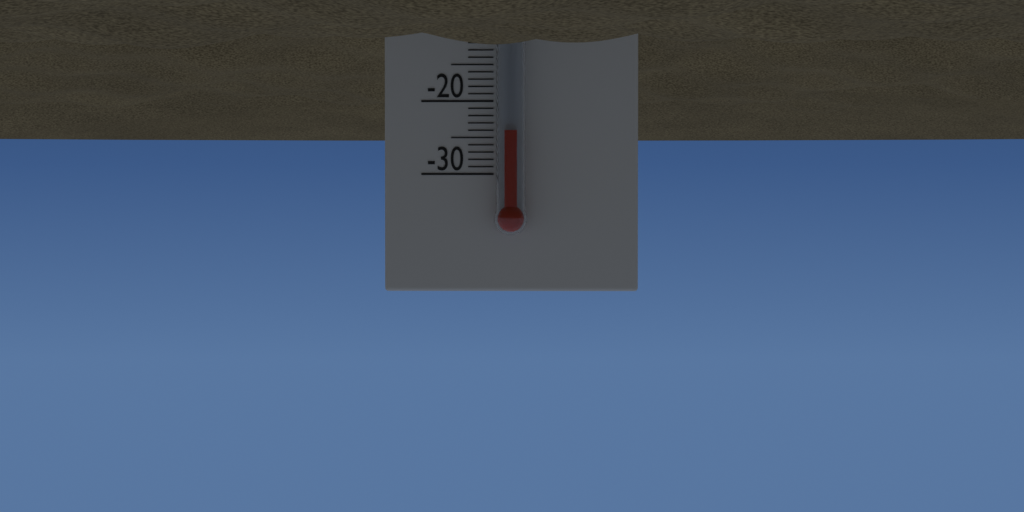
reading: -24 °C
